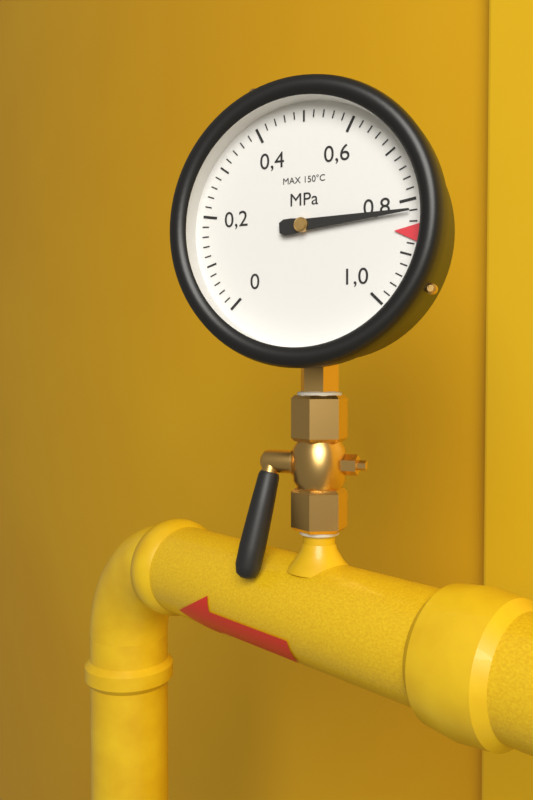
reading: 0.82 MPa
